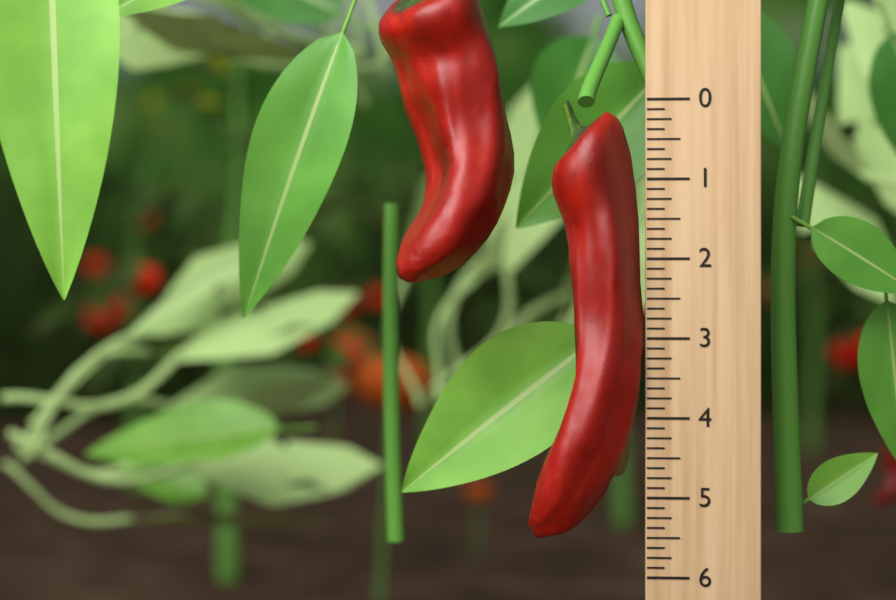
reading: 5.500 (no unit)
